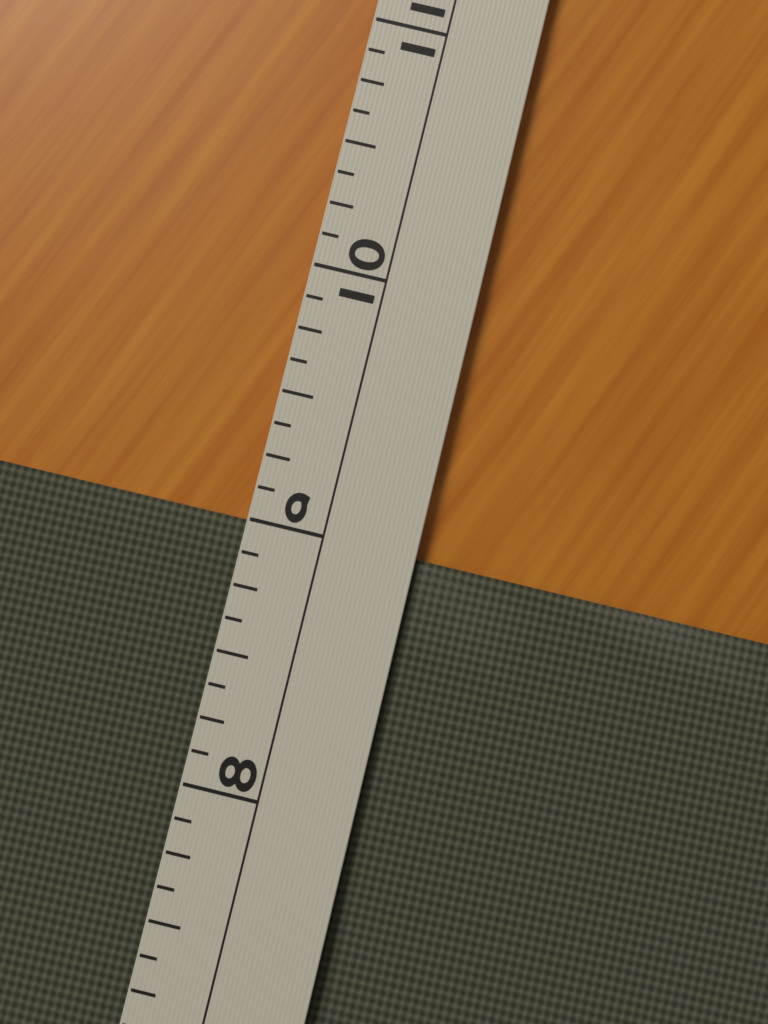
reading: 9.000 (no unit)
